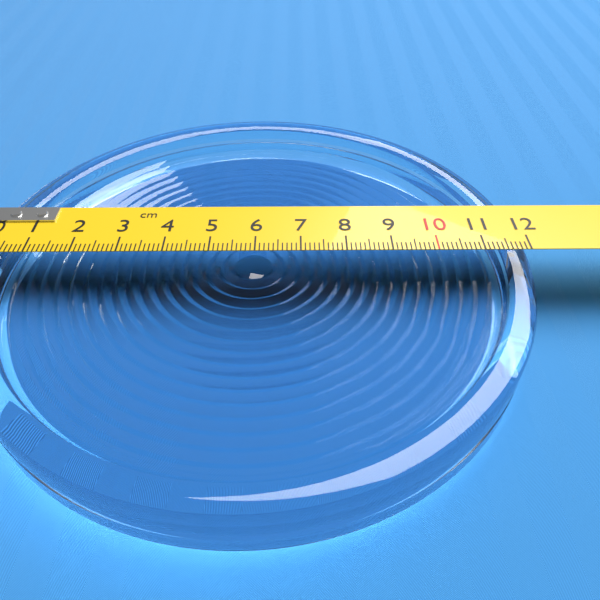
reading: 11.9 cm
